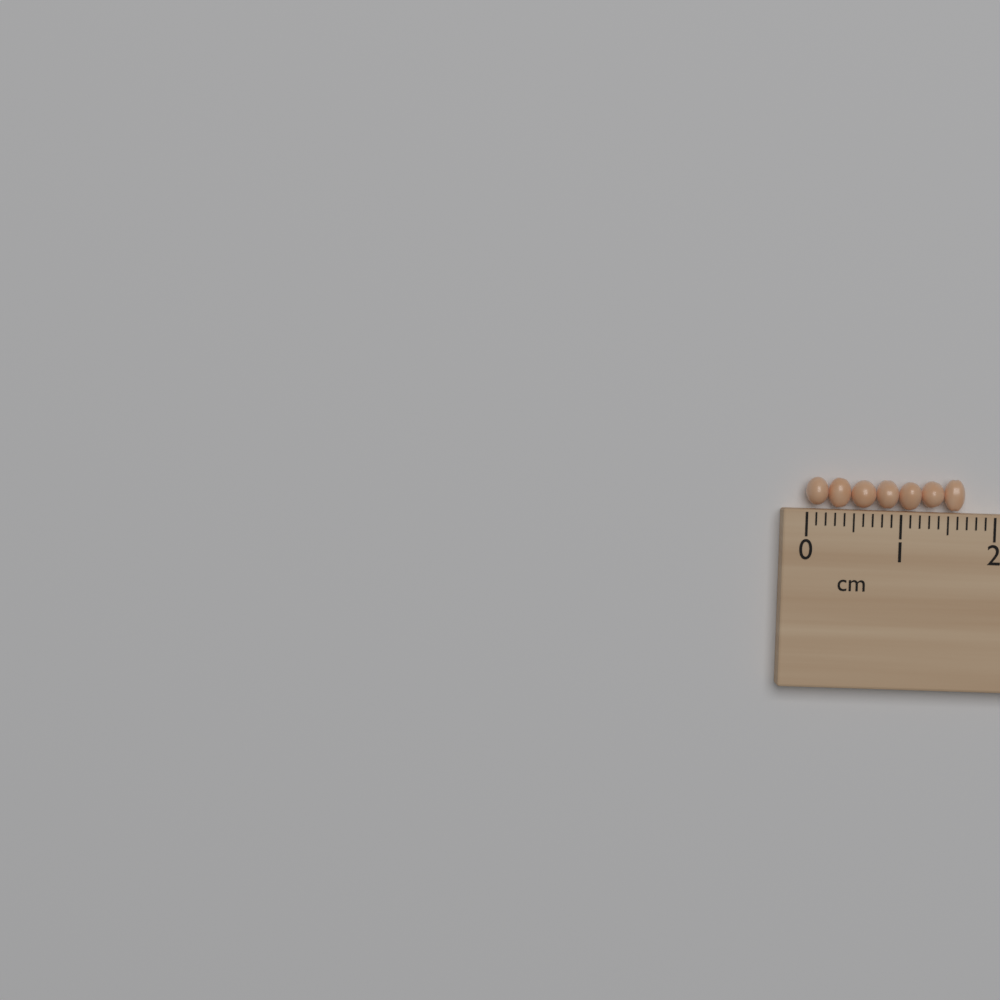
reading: 1.7 cm
